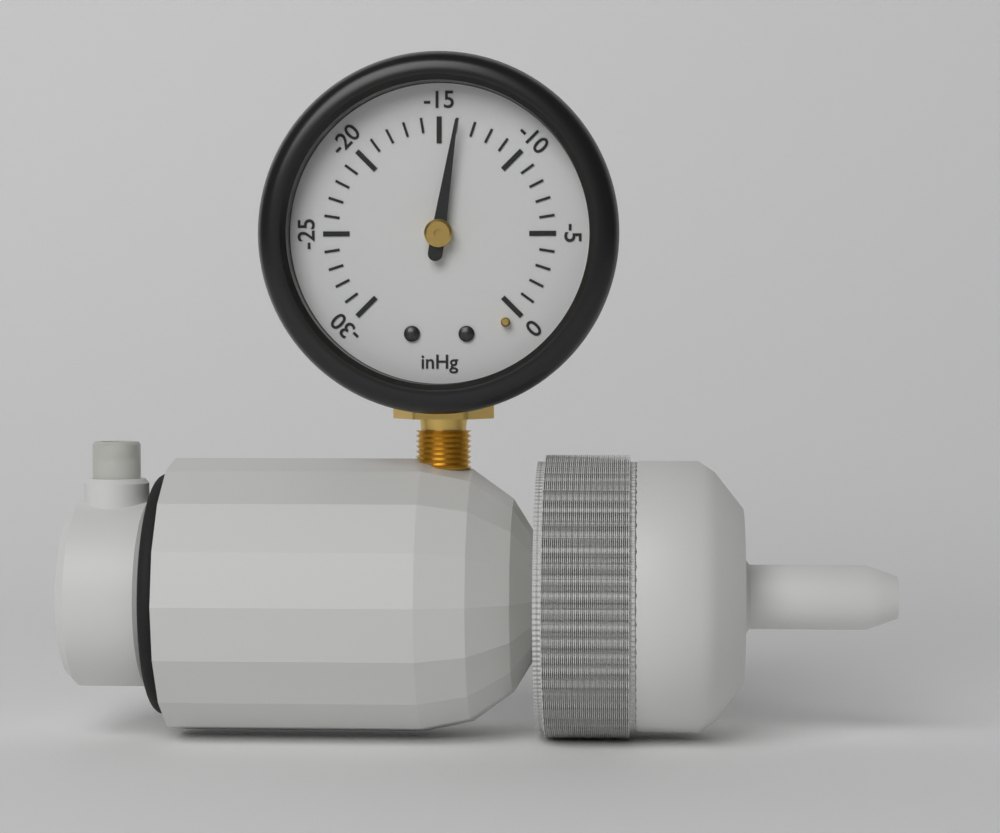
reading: -14 inHg
